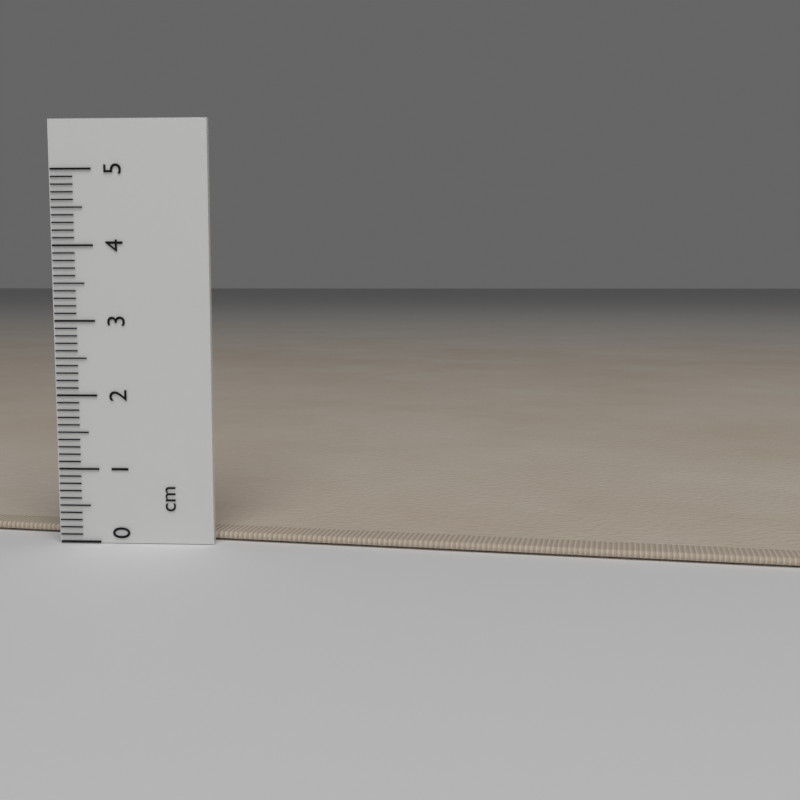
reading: 0.1 cm
